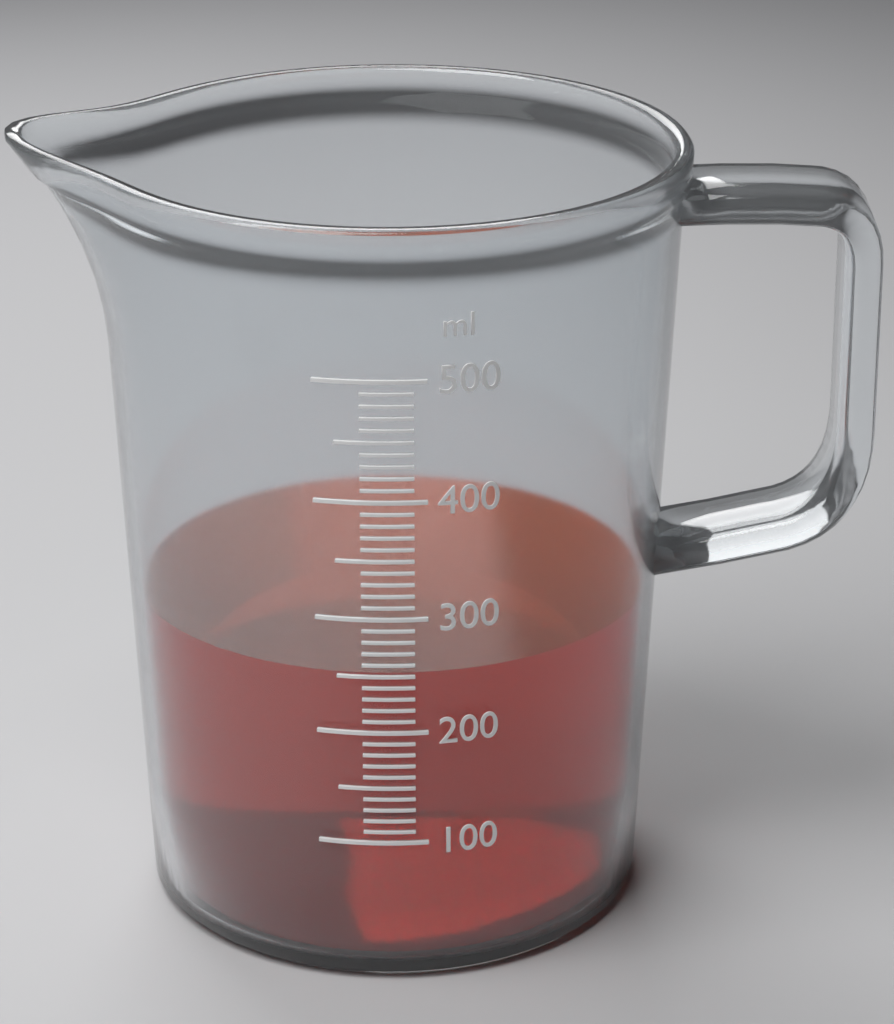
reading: 250 ml
